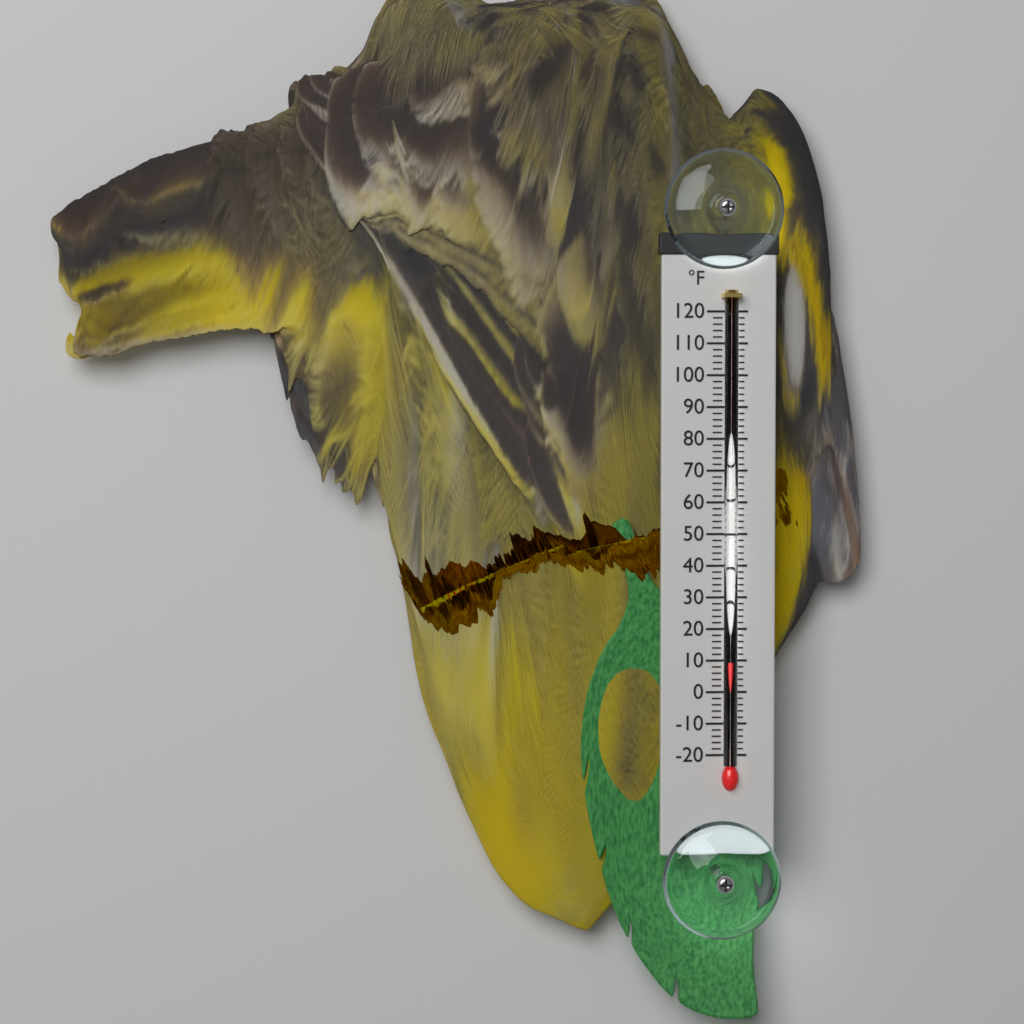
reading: 10 °F
